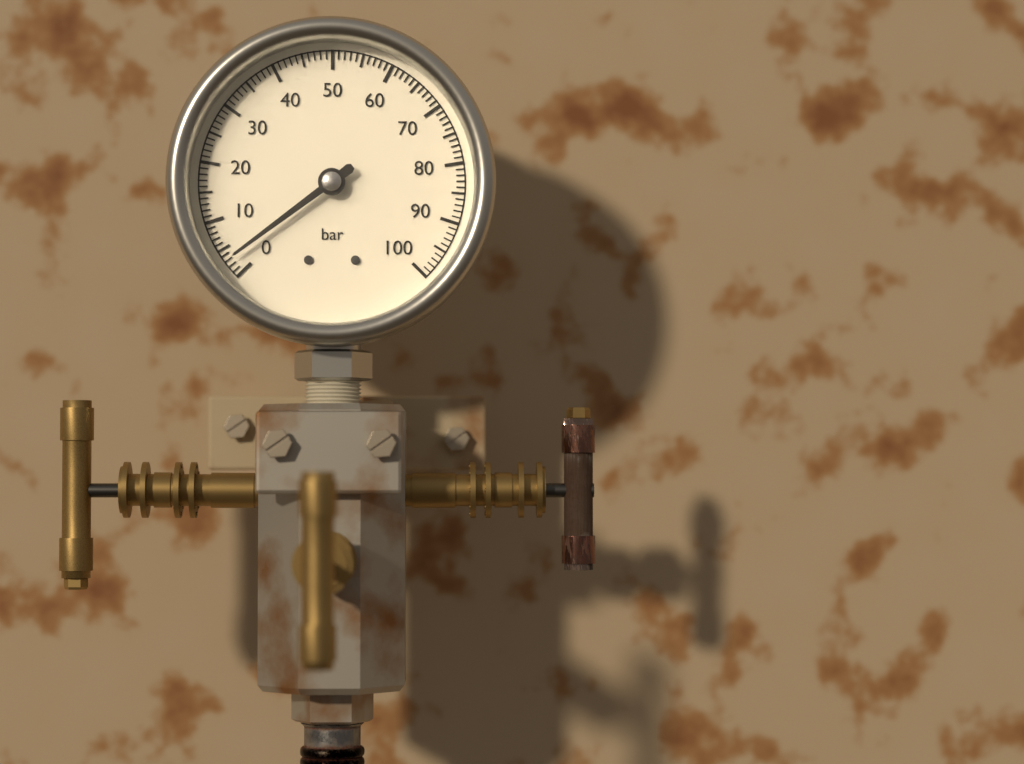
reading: 3 bar
